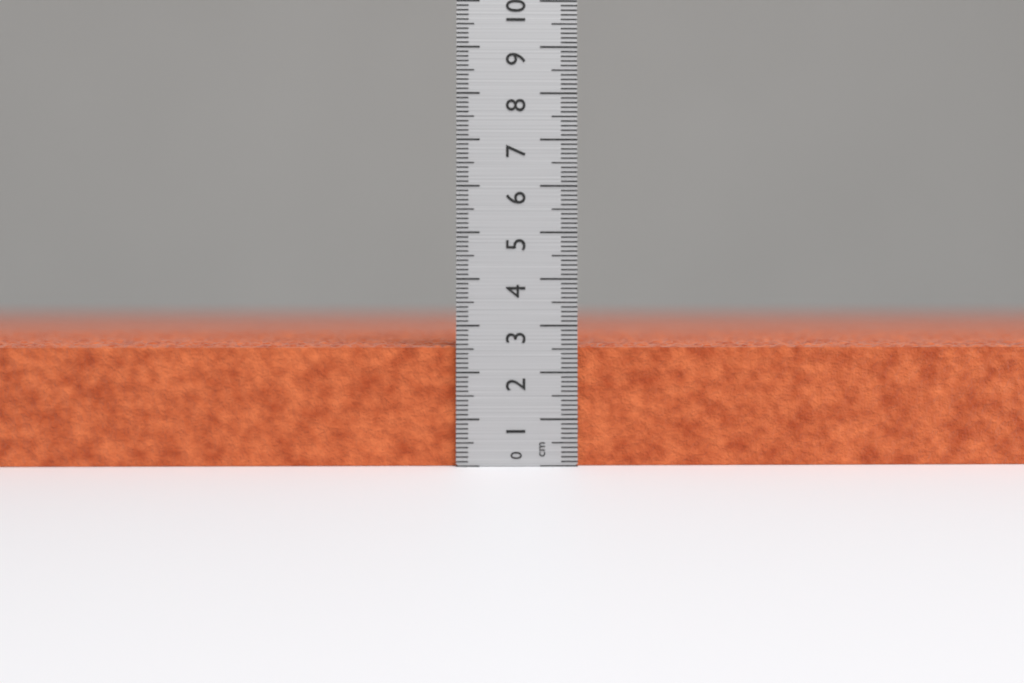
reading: 2.6 cm
